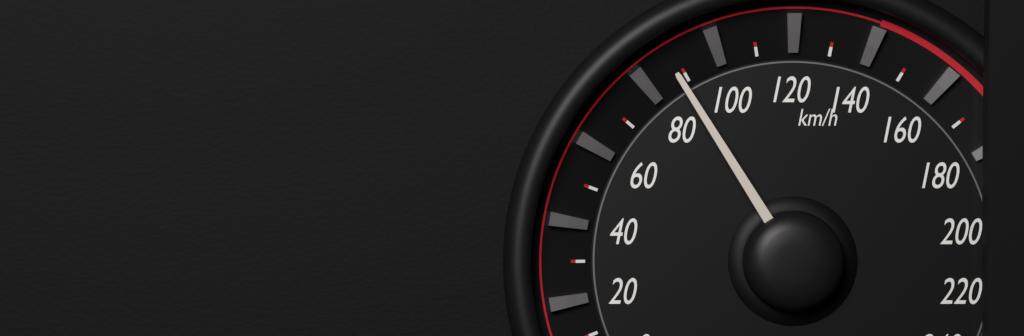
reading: 88 km/h
